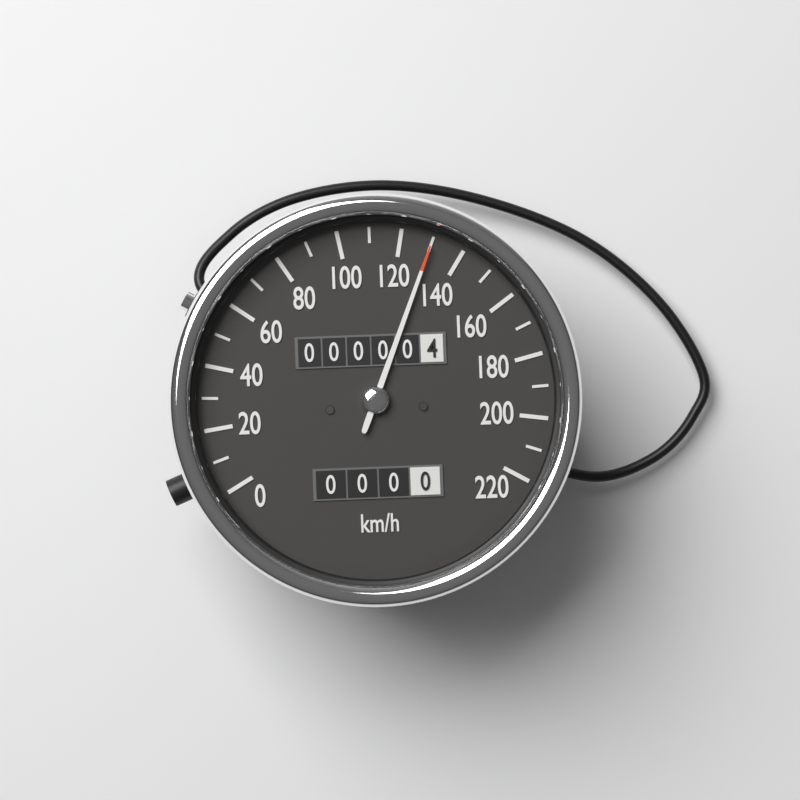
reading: 130 km/h
